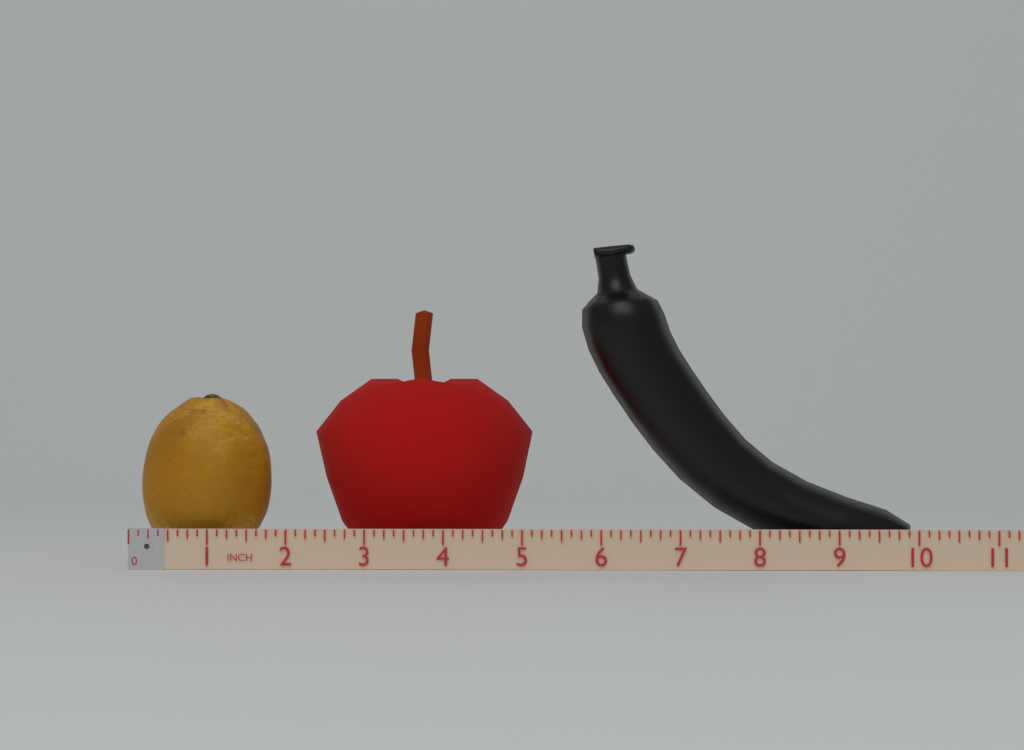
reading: 10.000 in
